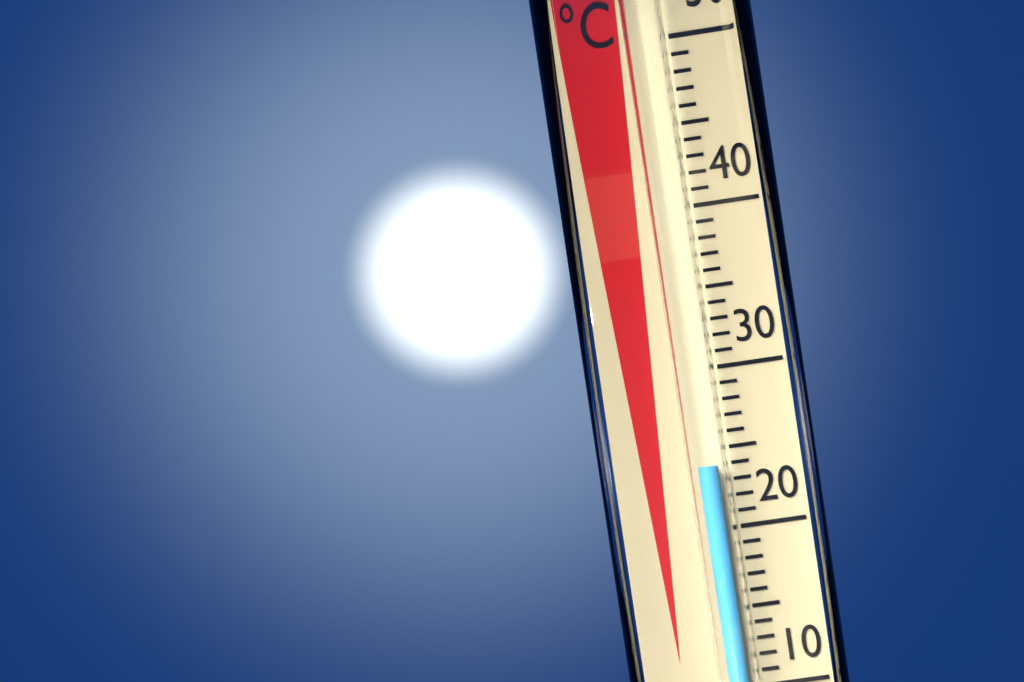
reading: 24 °C
